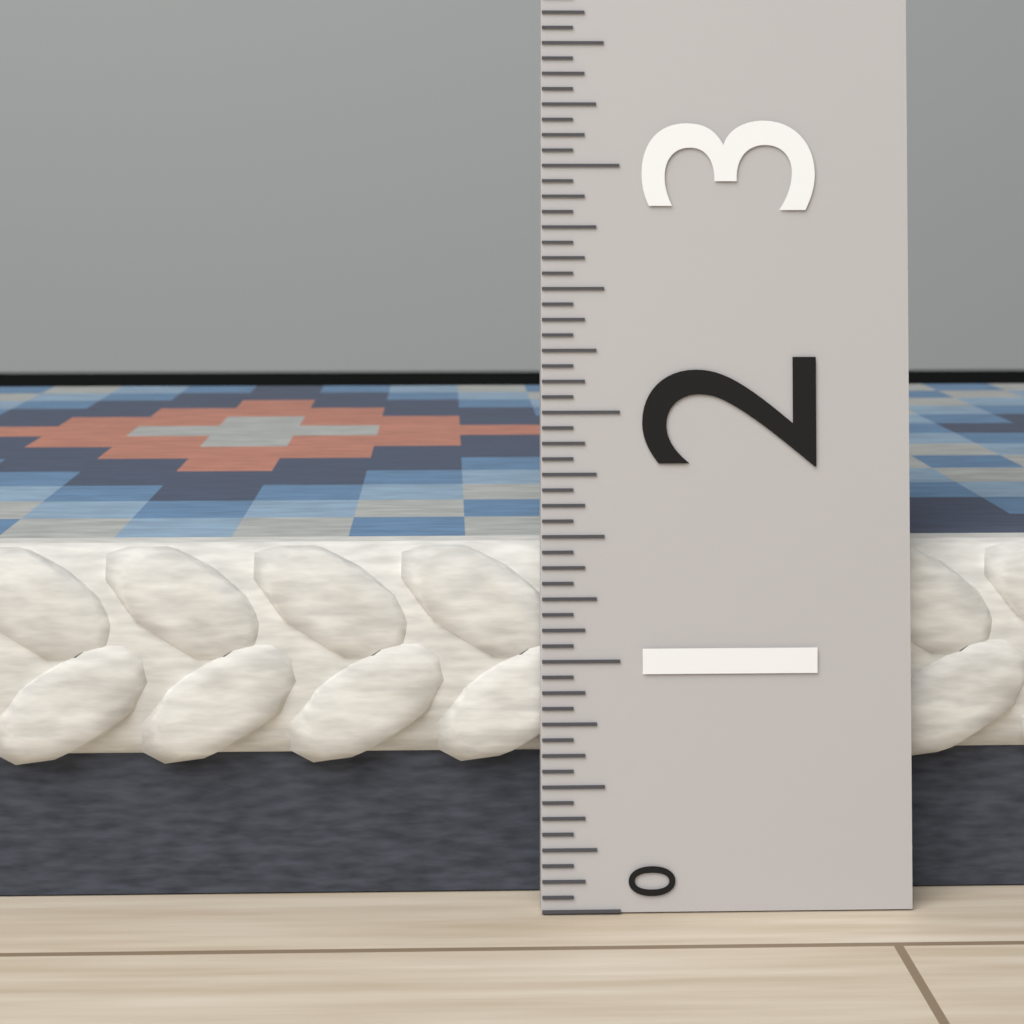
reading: 1.4375 (no unit)
